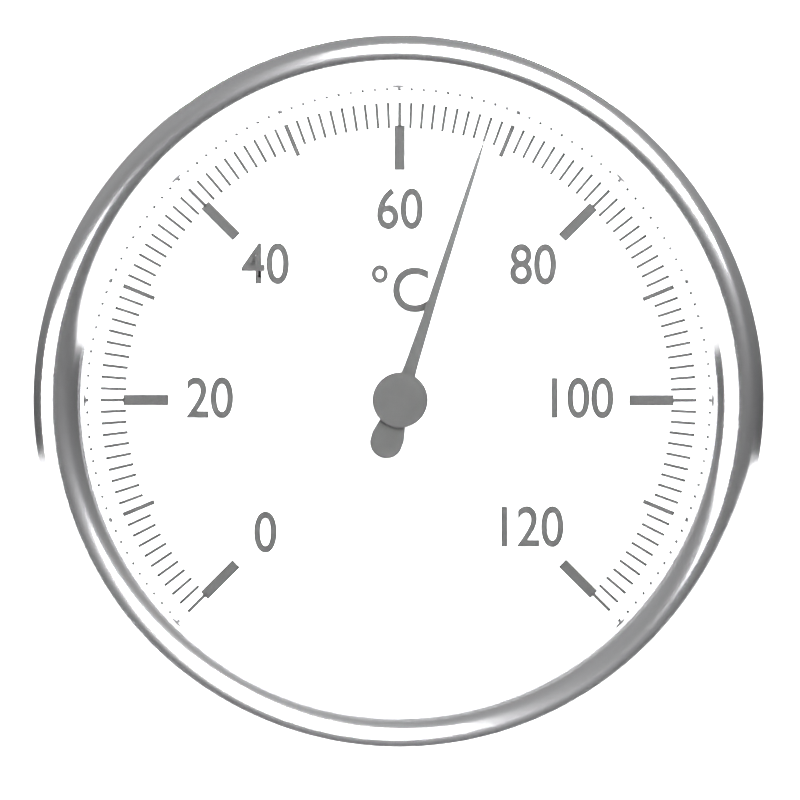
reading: 68 °C
